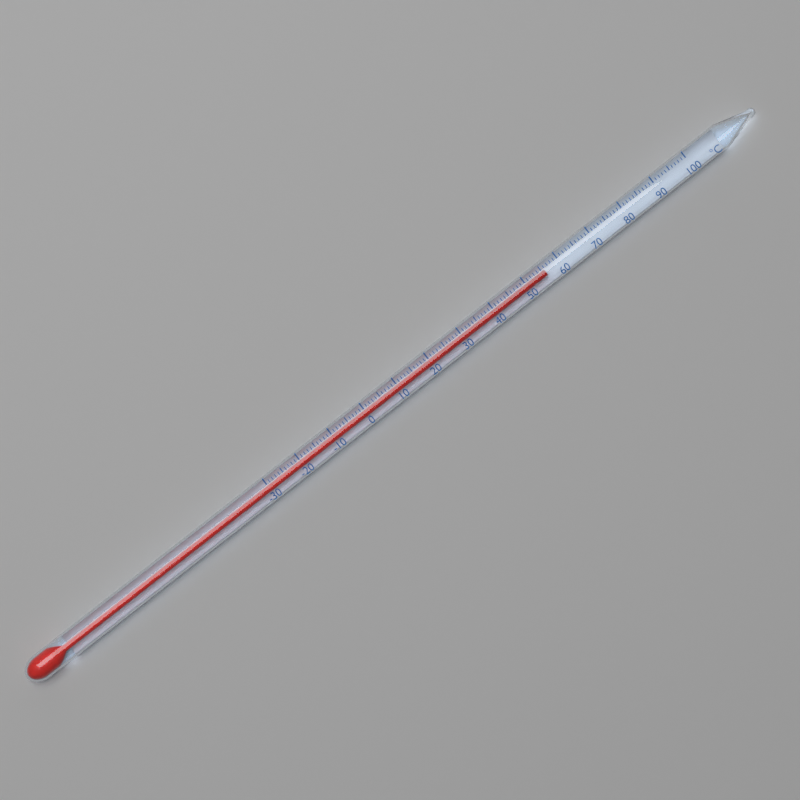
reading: 56 °C
